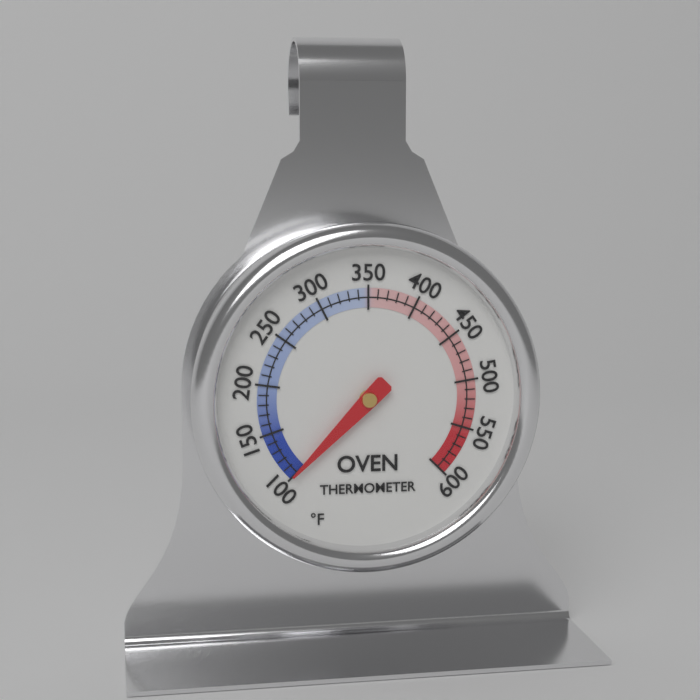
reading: 100 °F
